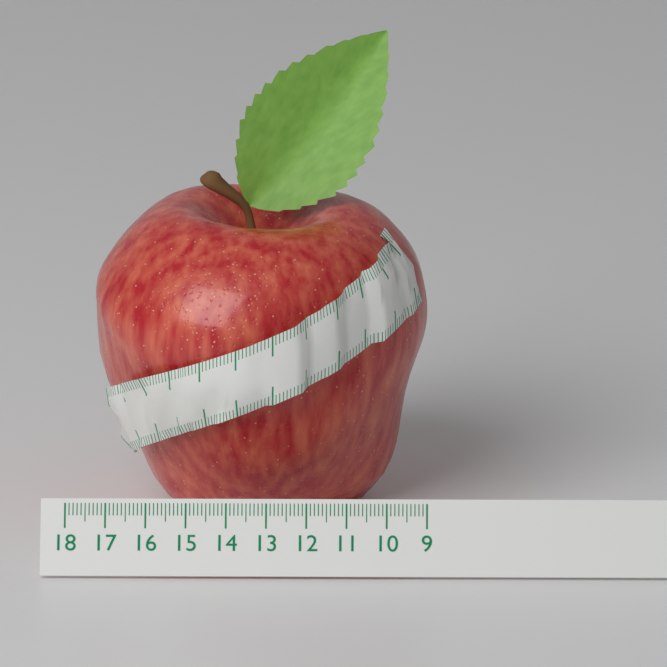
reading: 17.4 (no unit)
